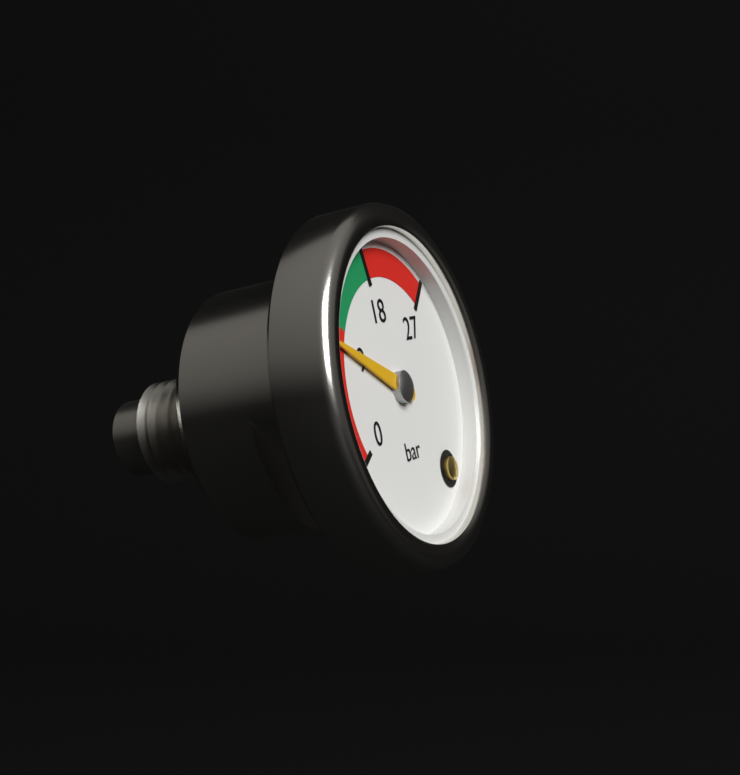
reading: 9 bar
